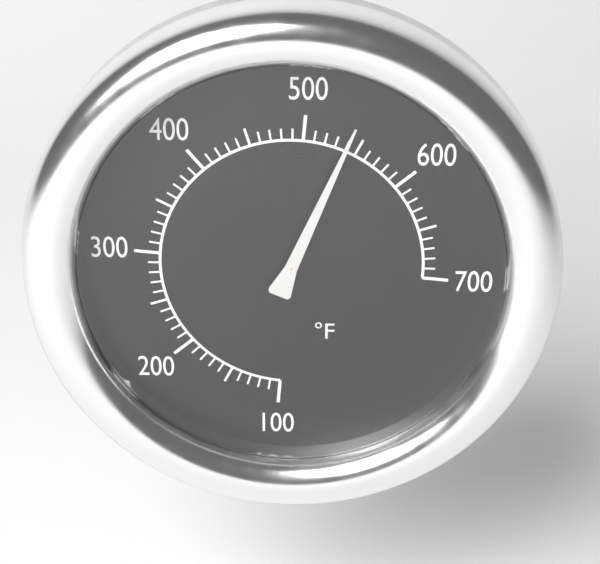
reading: 540 °F
